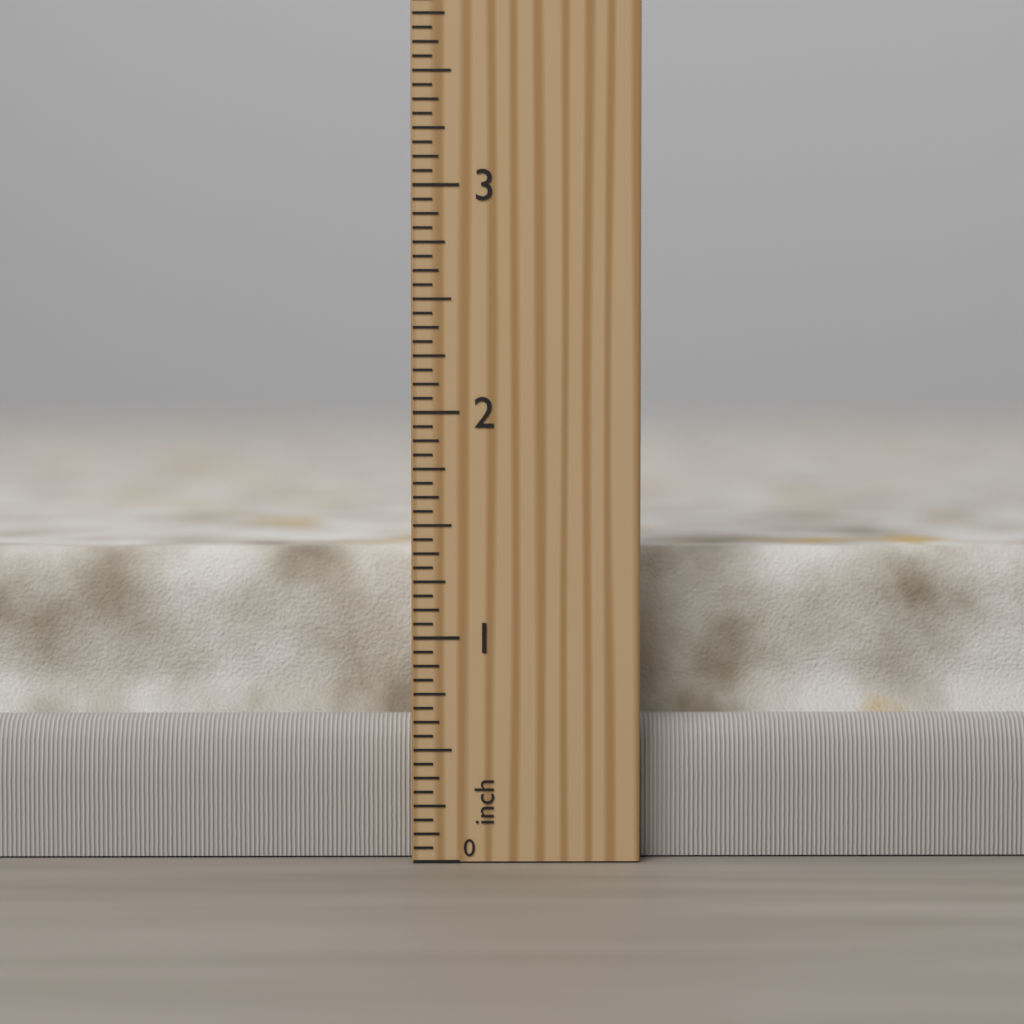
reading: 1.3750 inch
